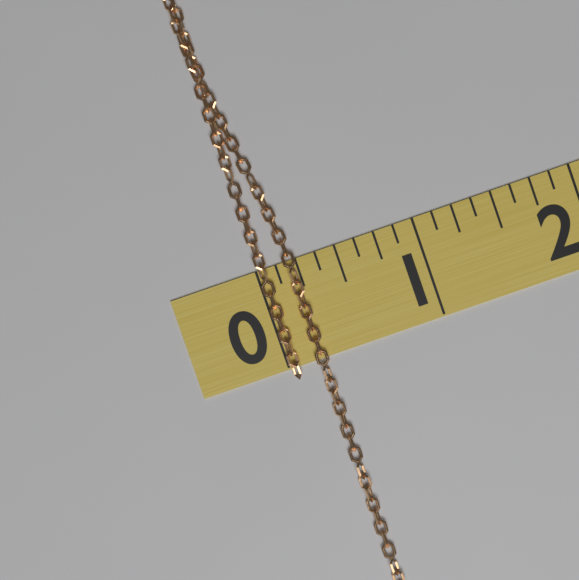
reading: 0.250 (no unit)
